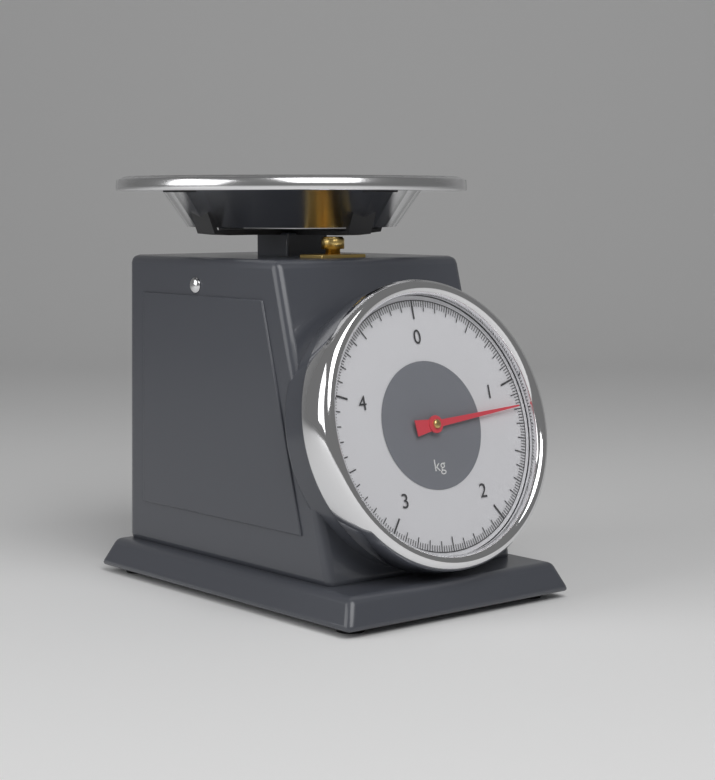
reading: 1.18 kg
